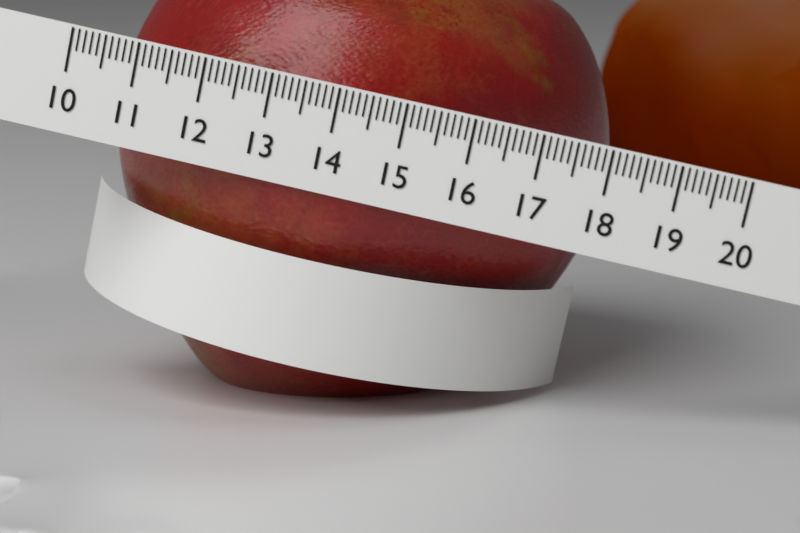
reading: 17.9 (no unit)
